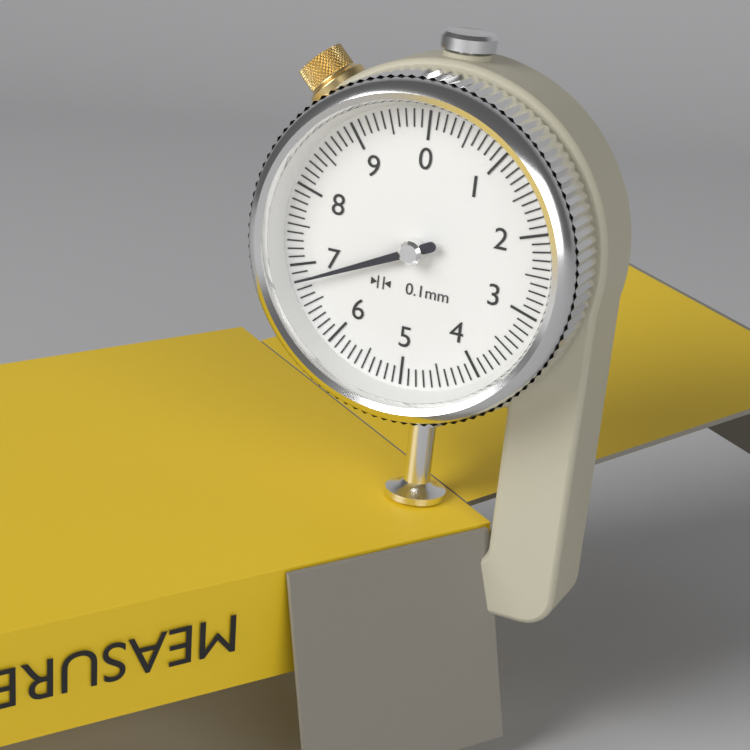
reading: 6.8 mm
